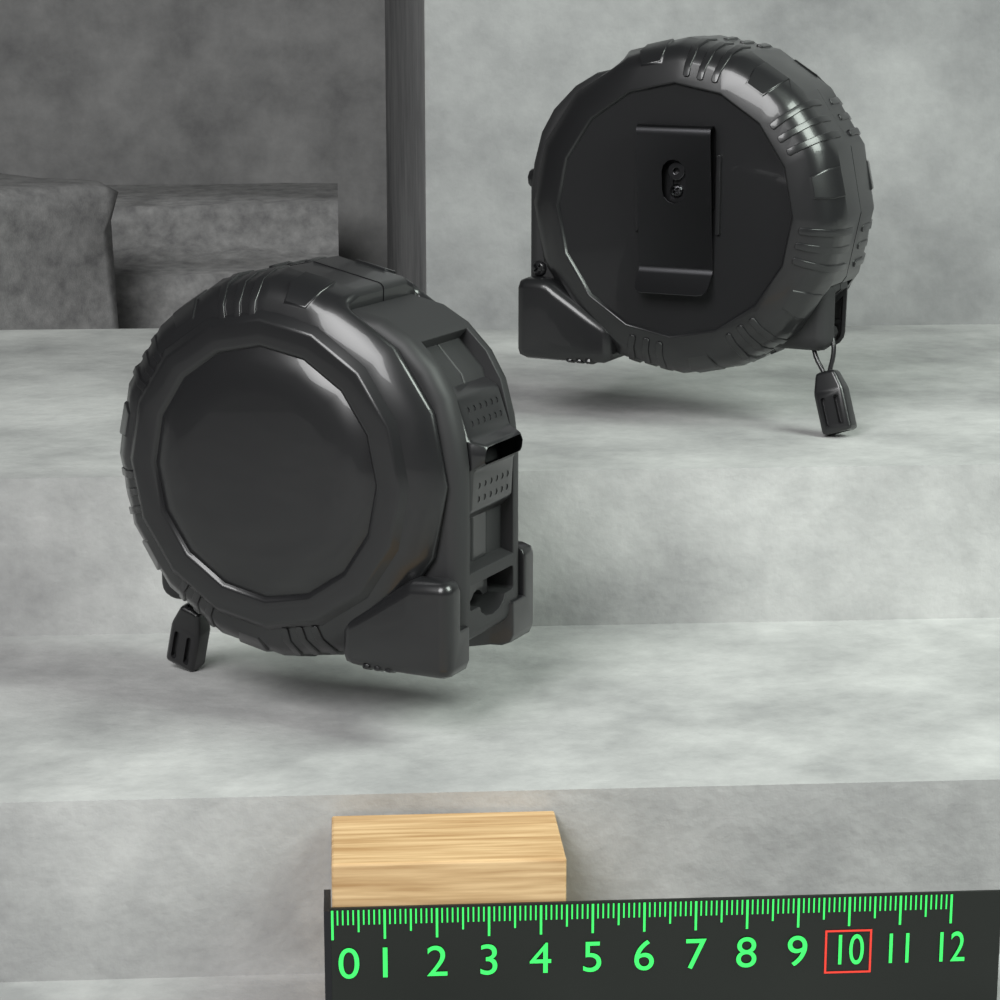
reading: 4.5 (no unit)
